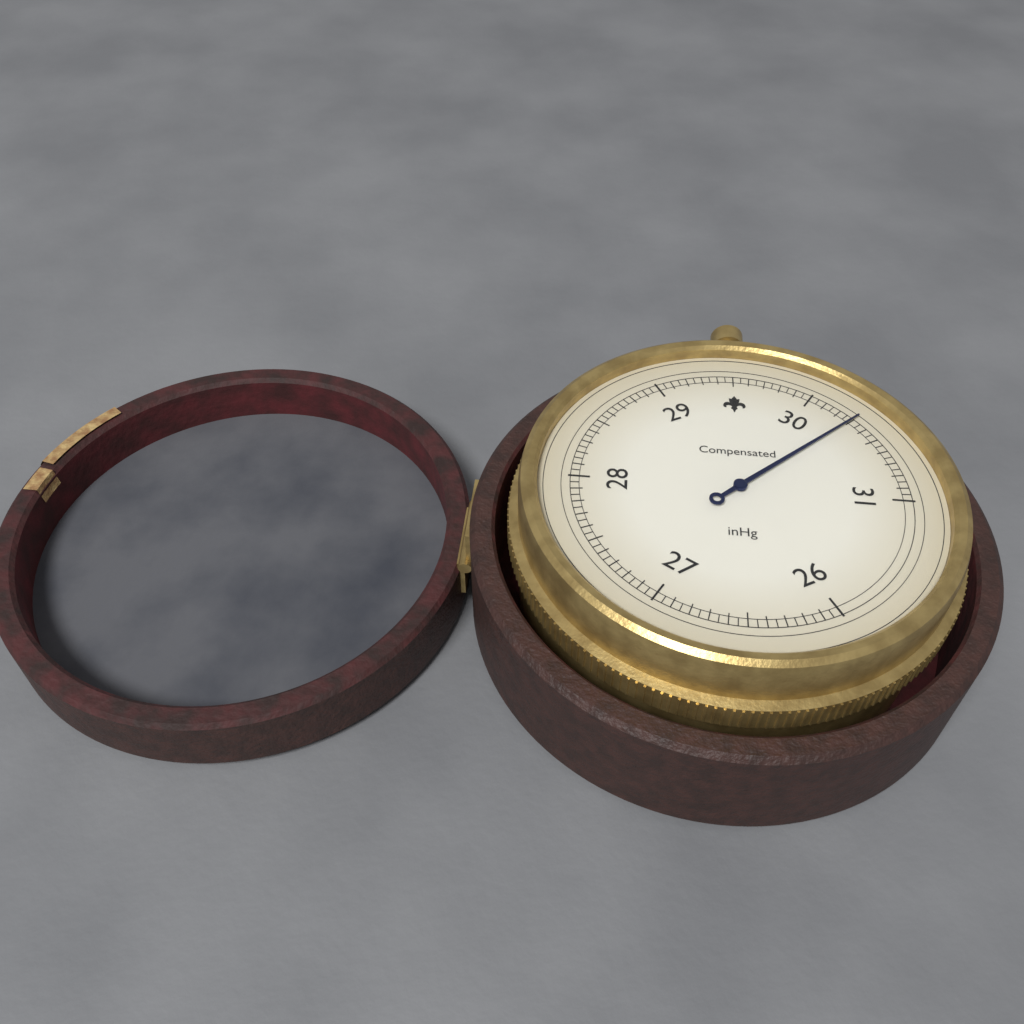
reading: 30.30 inHg
